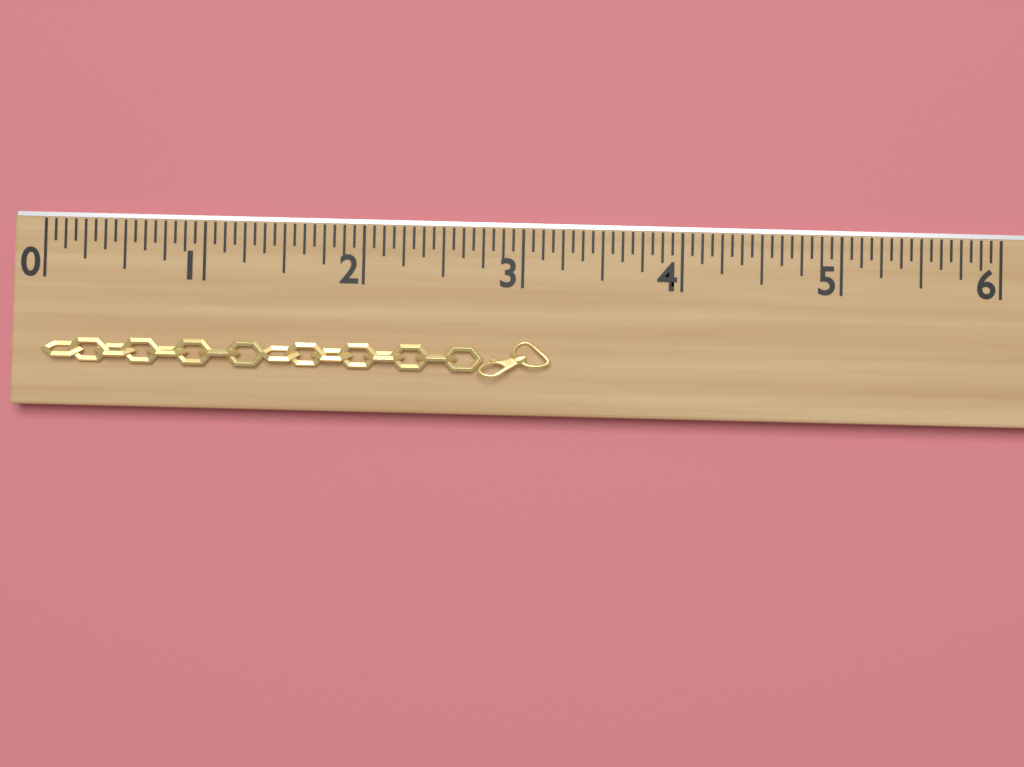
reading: 3.1875 (no unit)
